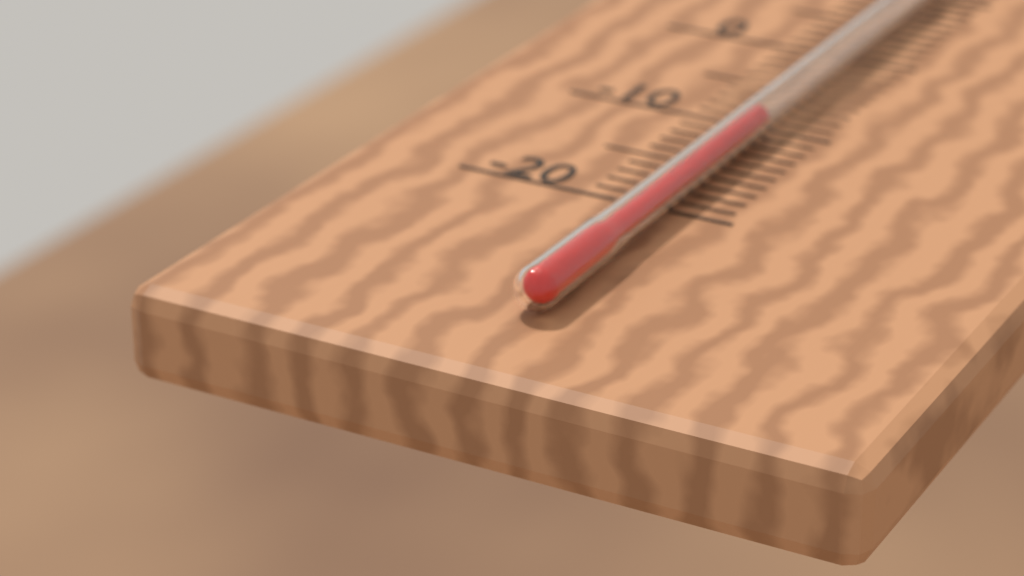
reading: -11 °C
